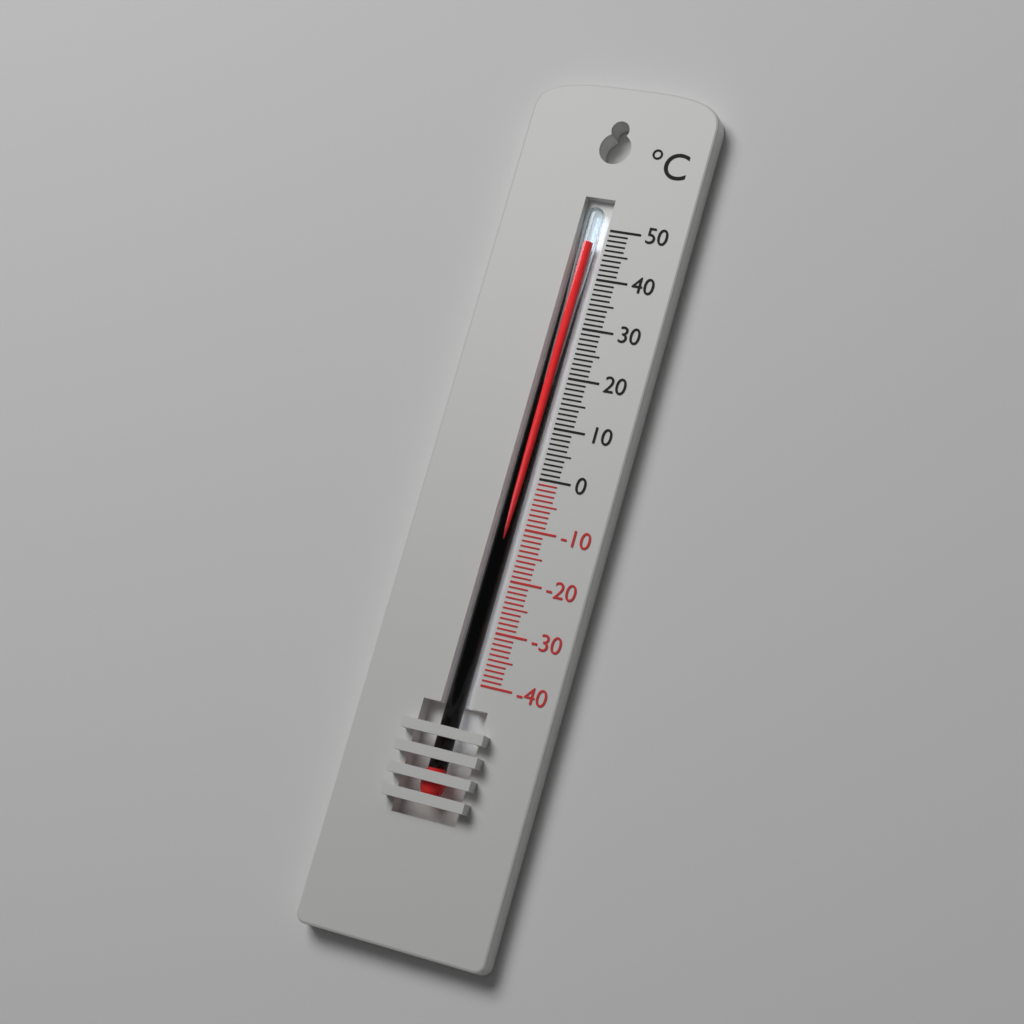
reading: 47 °C
